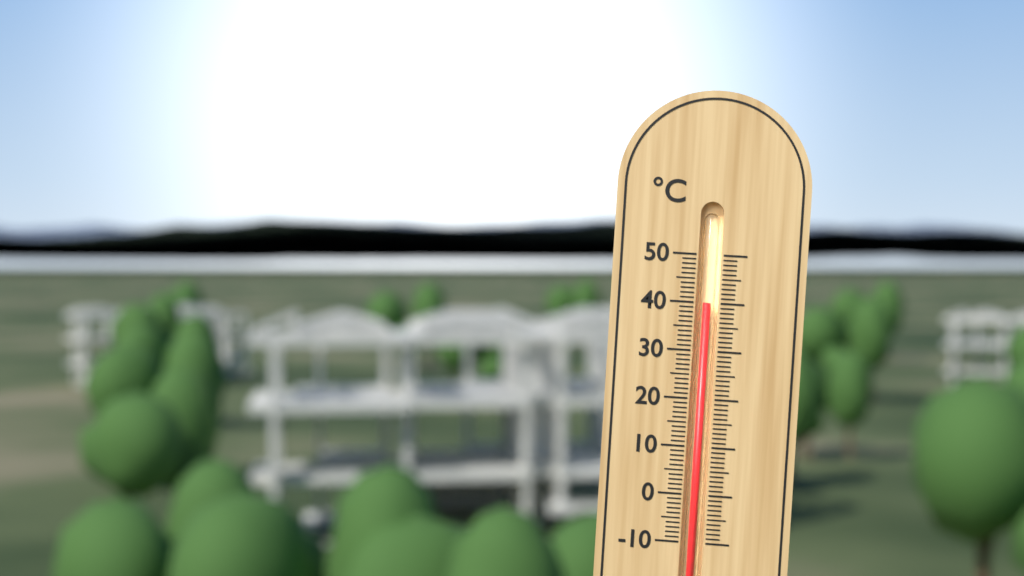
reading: 40 °C
